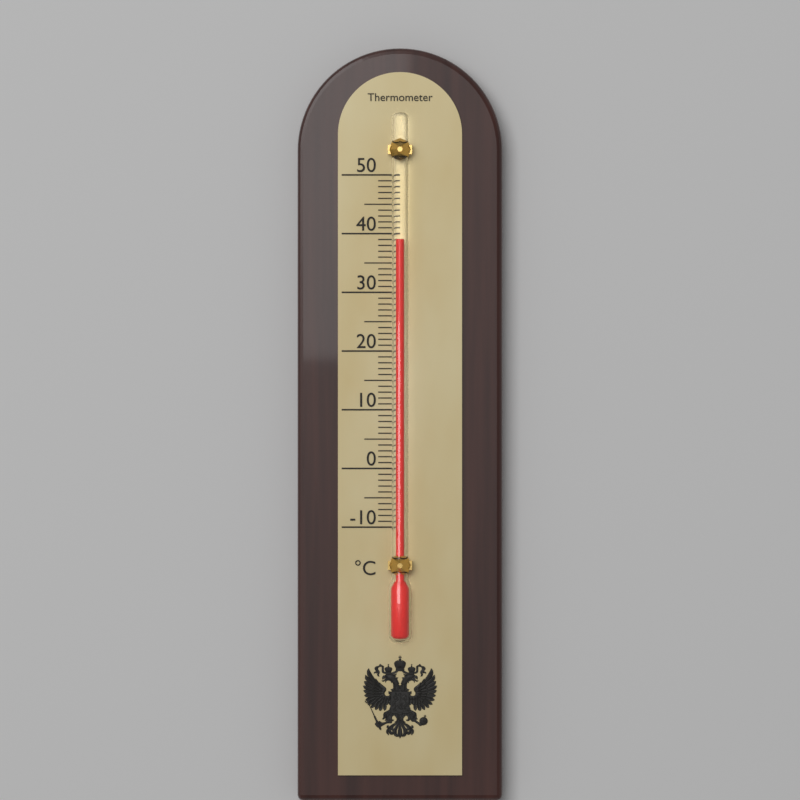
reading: 39 °C
